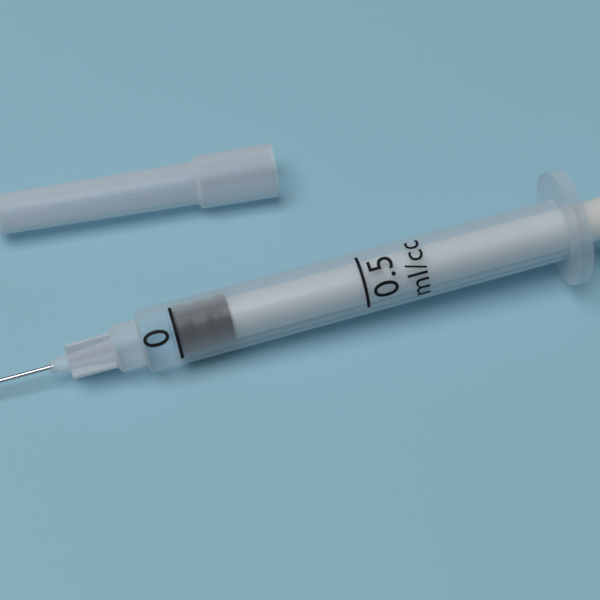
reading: 0.0 ml
